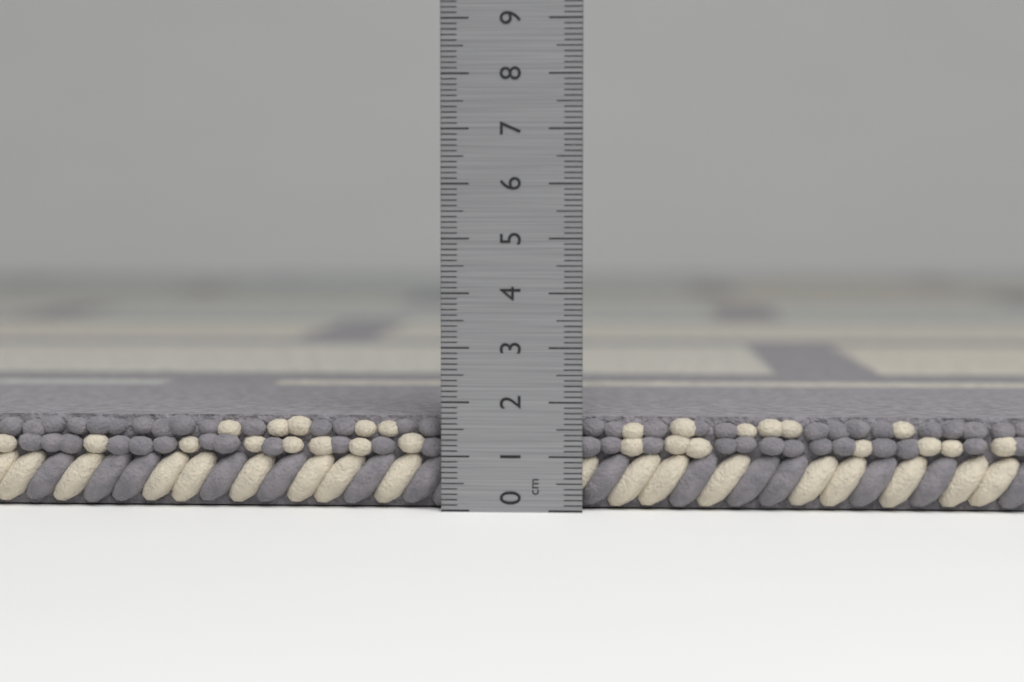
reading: 1.7 cm
